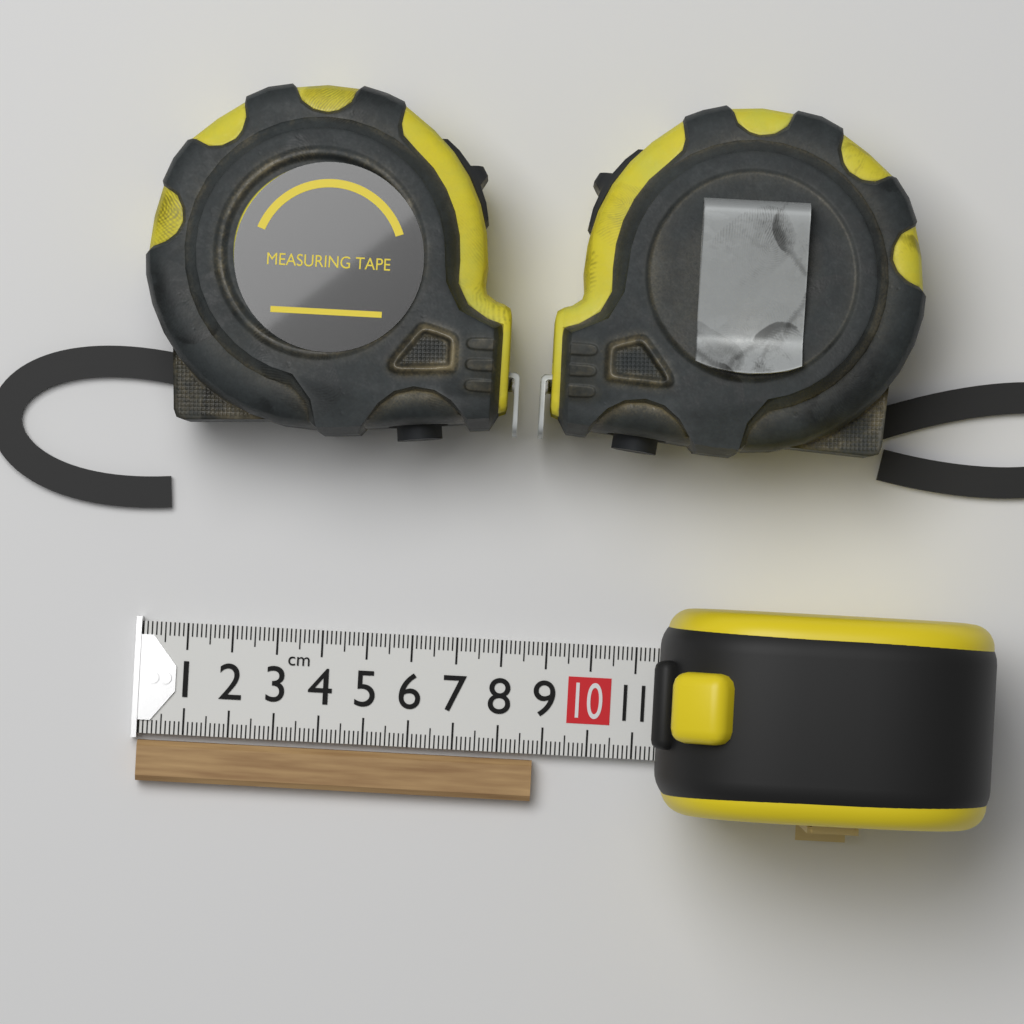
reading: 8.8 cm
